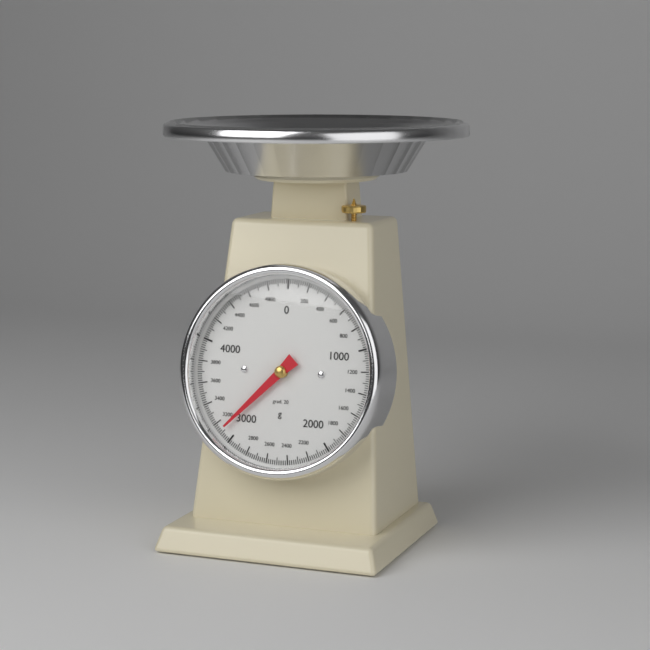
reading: 3120 g
